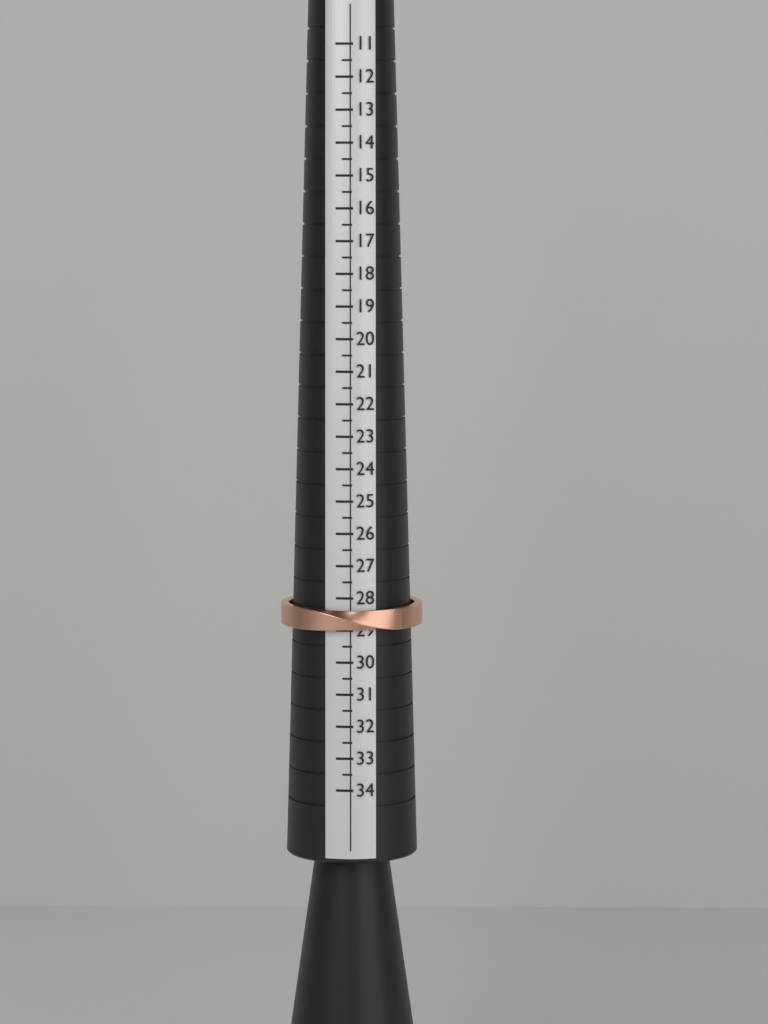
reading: 29.0 (no unit)
